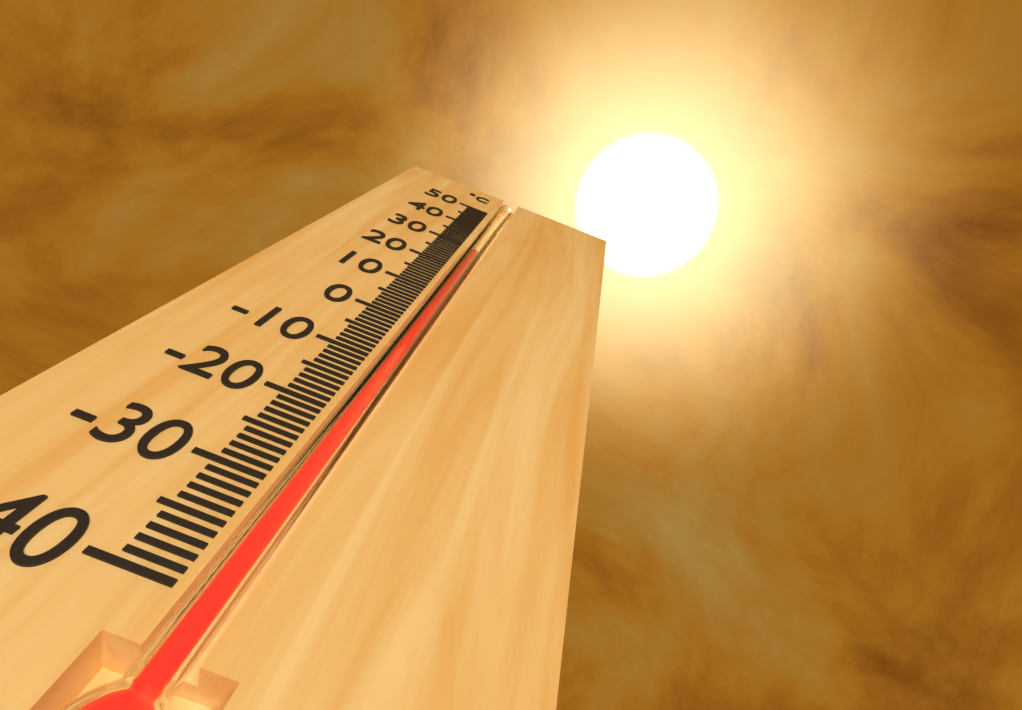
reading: 28 °C
